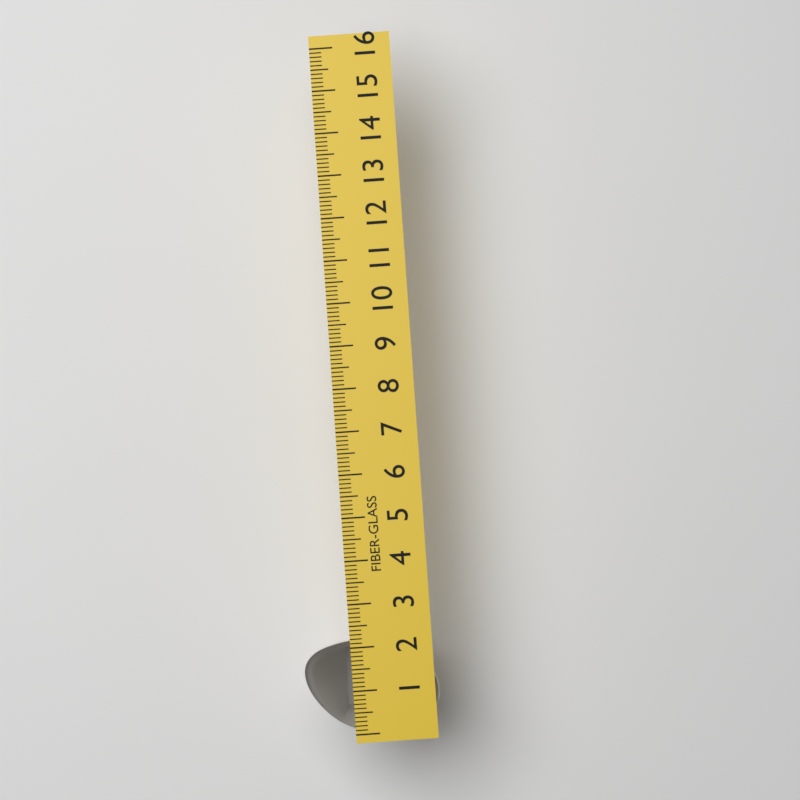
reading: 2.2 (no unit)
